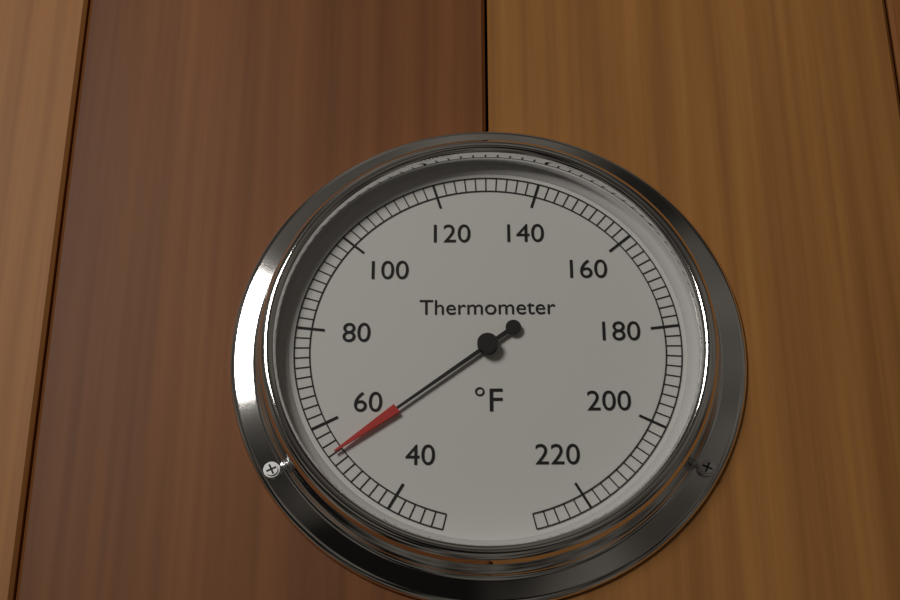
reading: 54 °F
